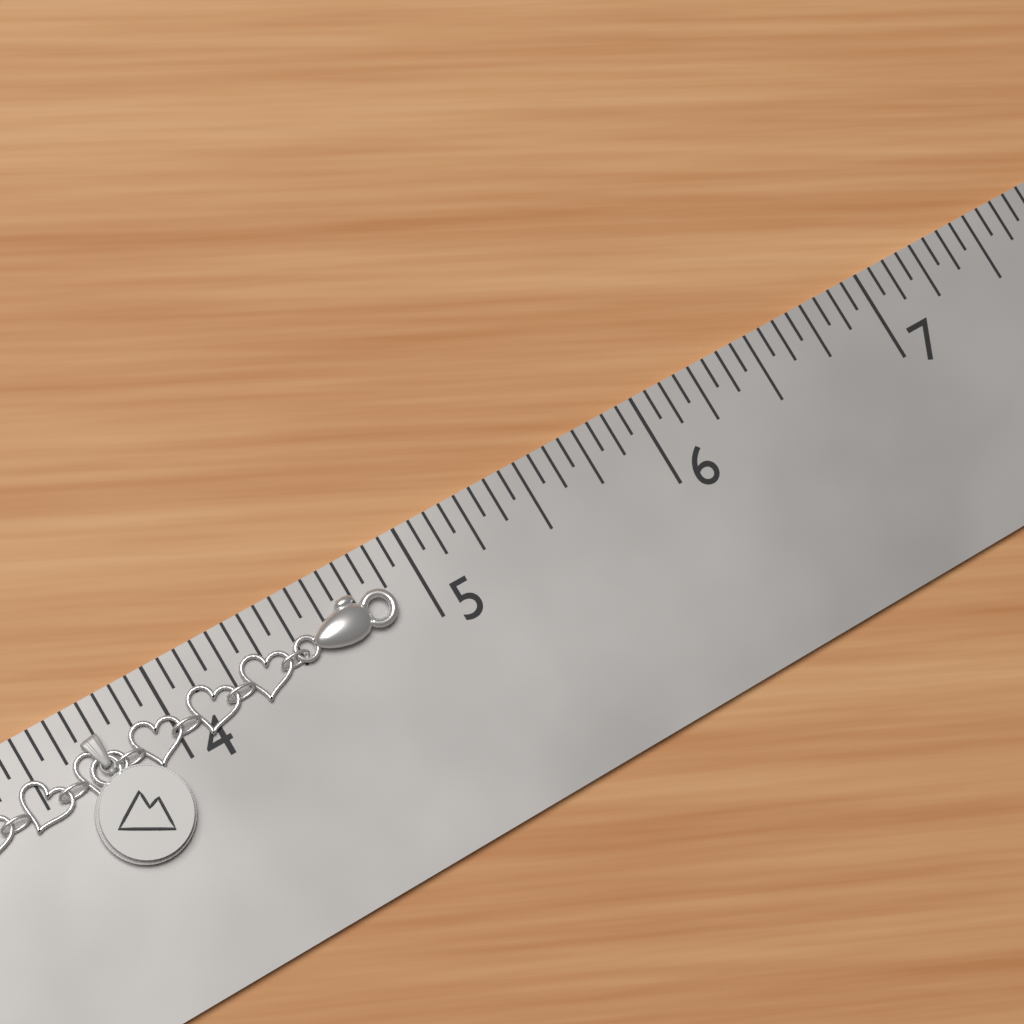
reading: 4.8750 in
